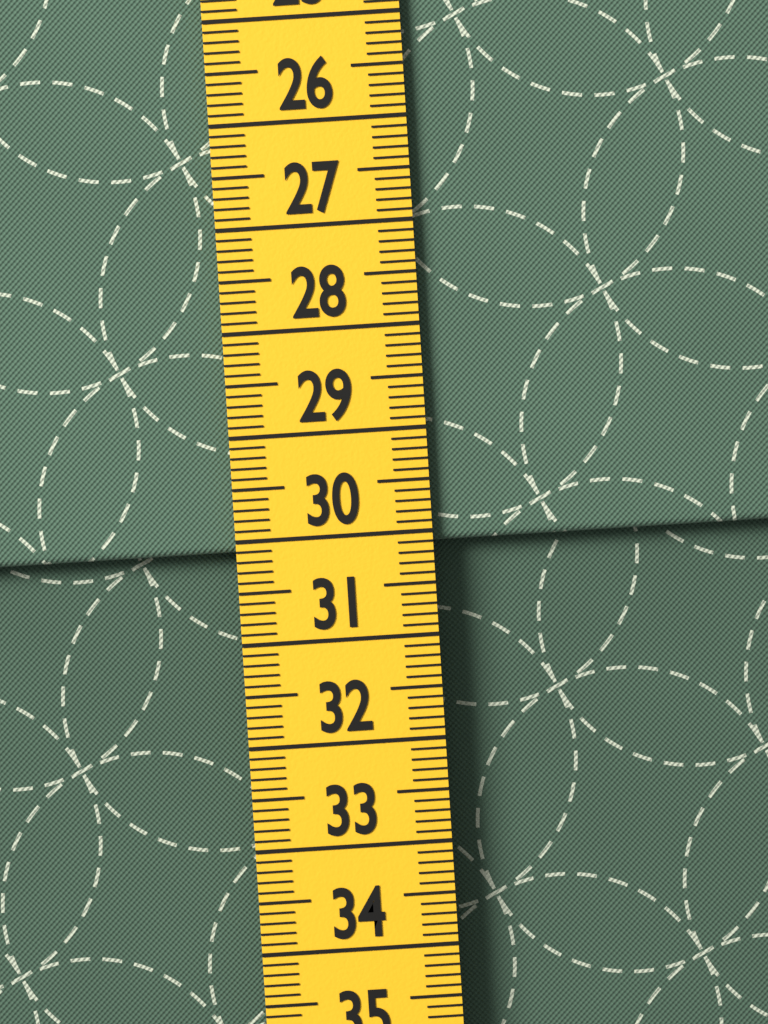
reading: 30.1 cm
